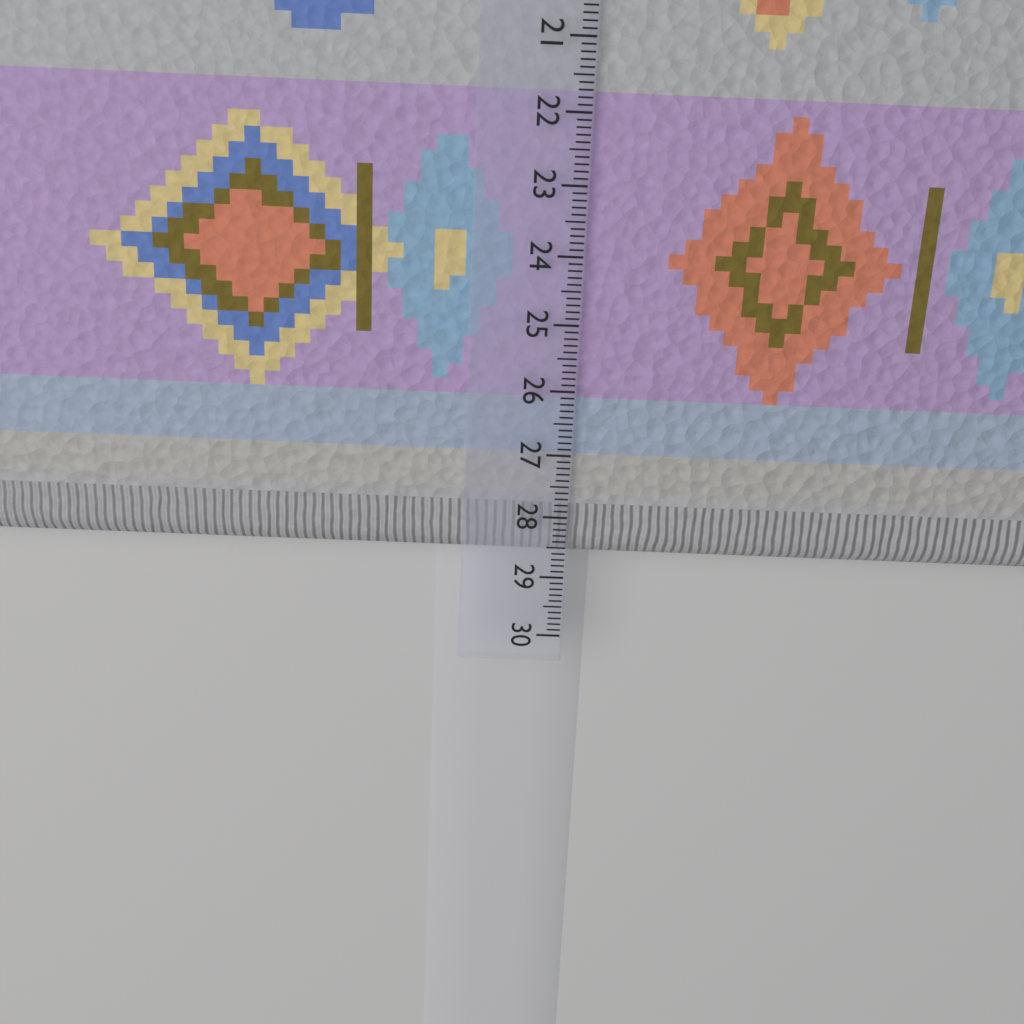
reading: 28.8 cm
